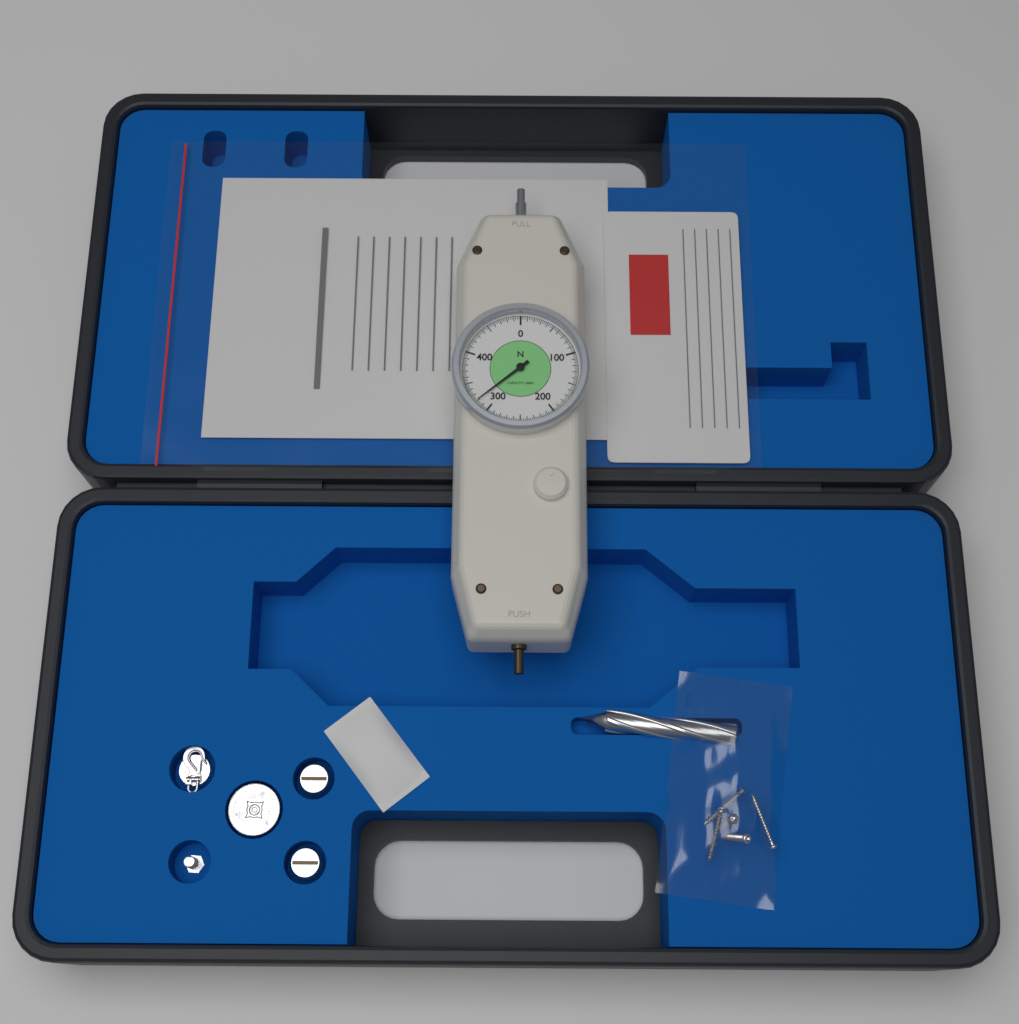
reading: 320.0 N
